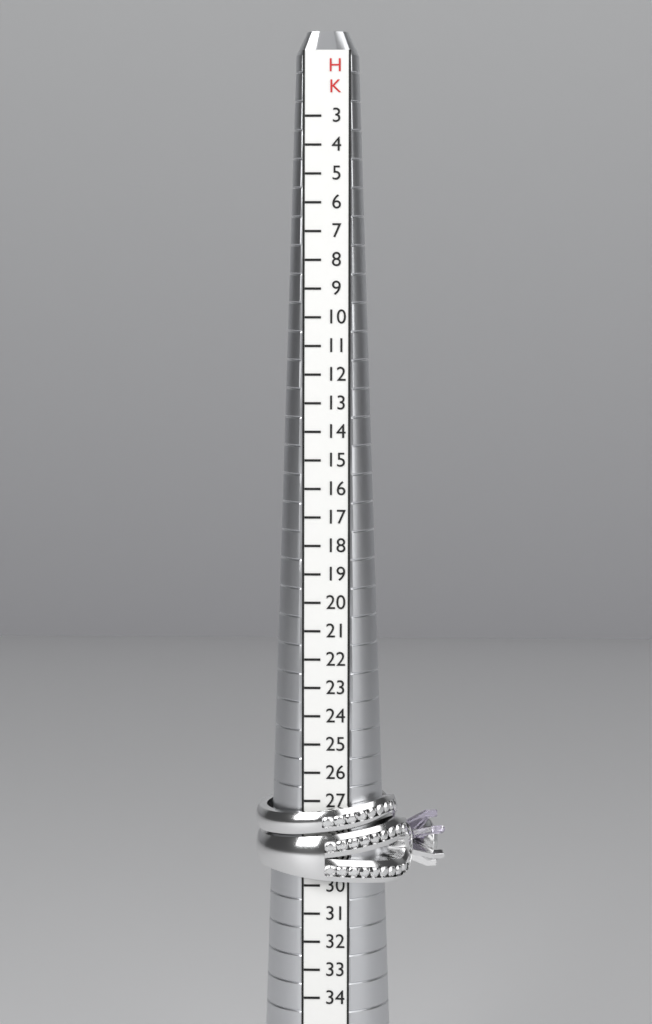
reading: 30 HK
